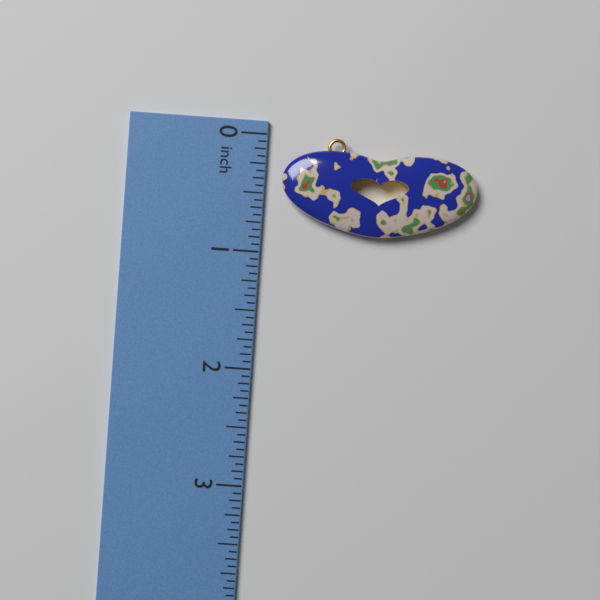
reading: 0.8125 in
